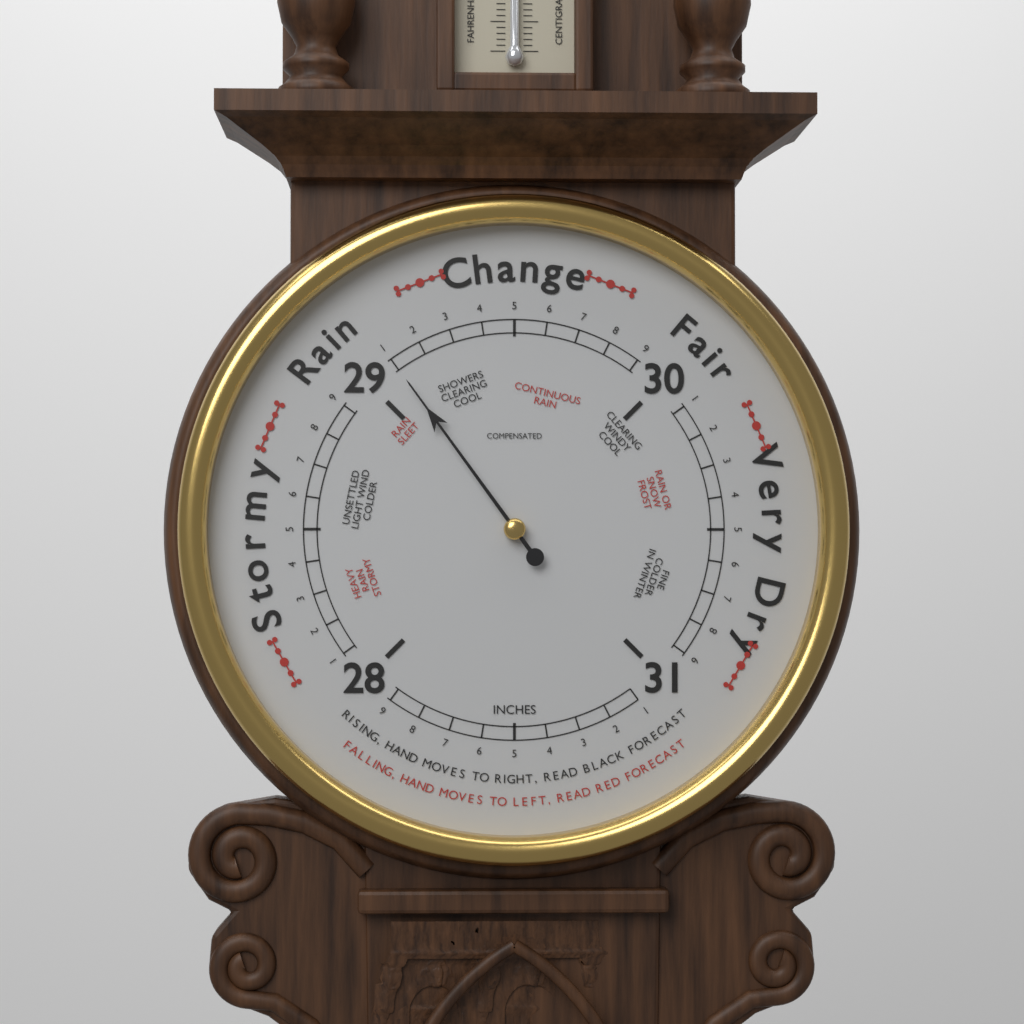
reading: 29.1 inHg
